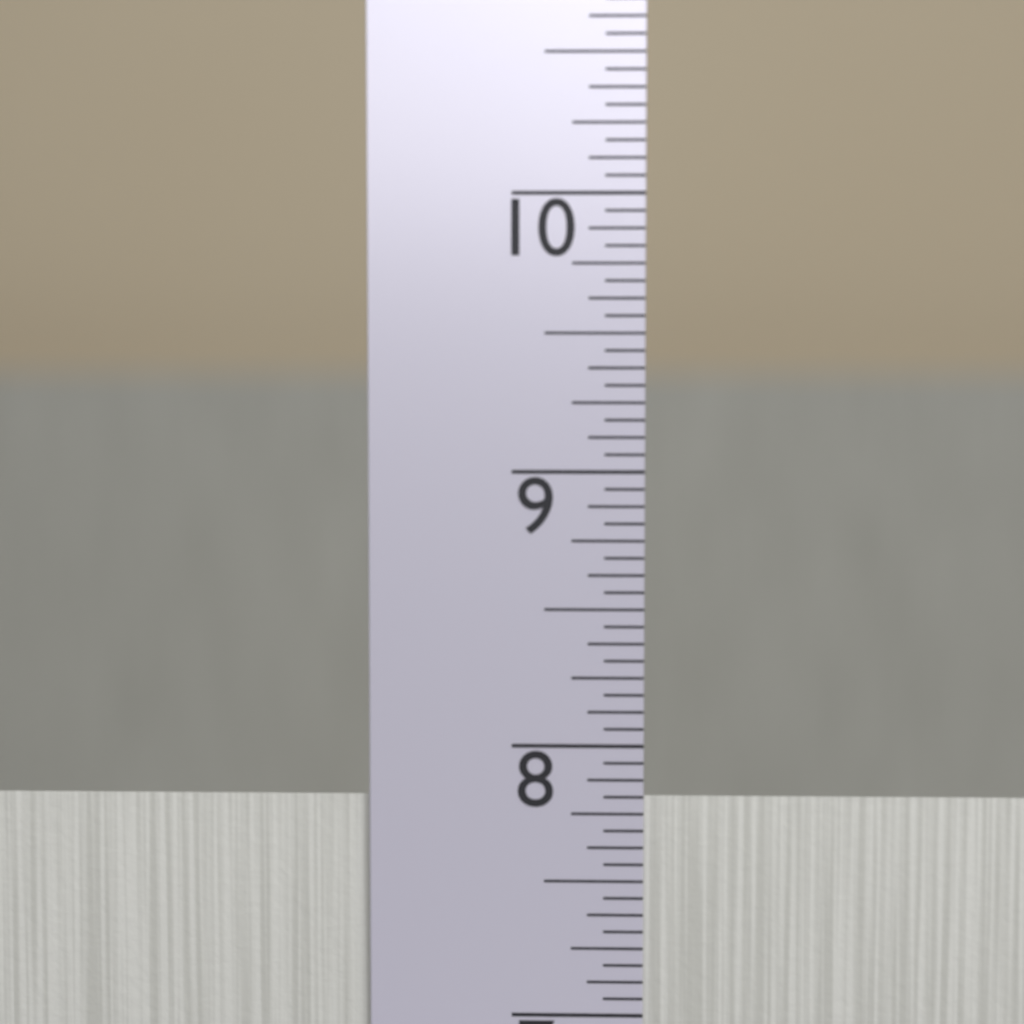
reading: 7.8125 in
